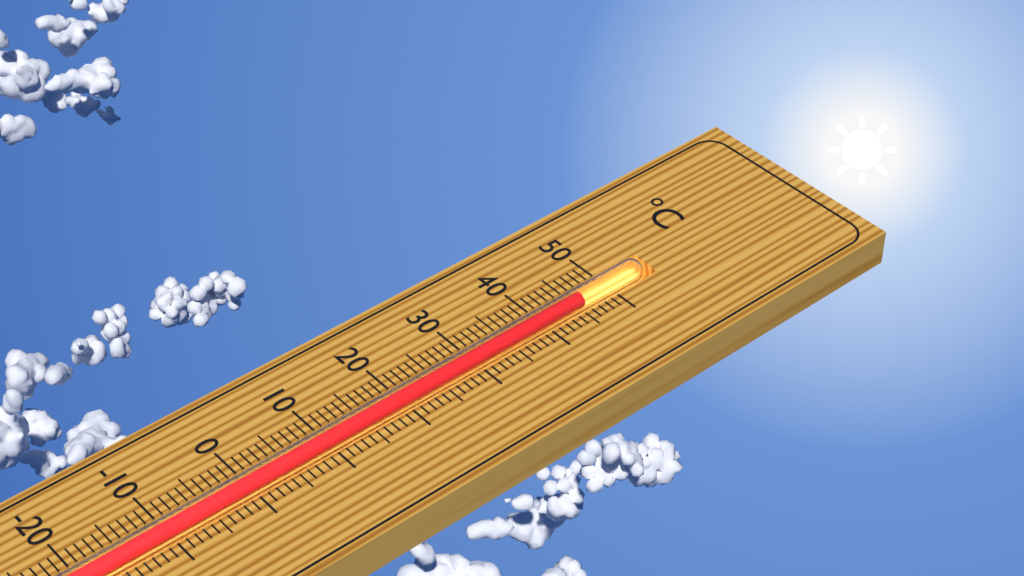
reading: 46 °C
